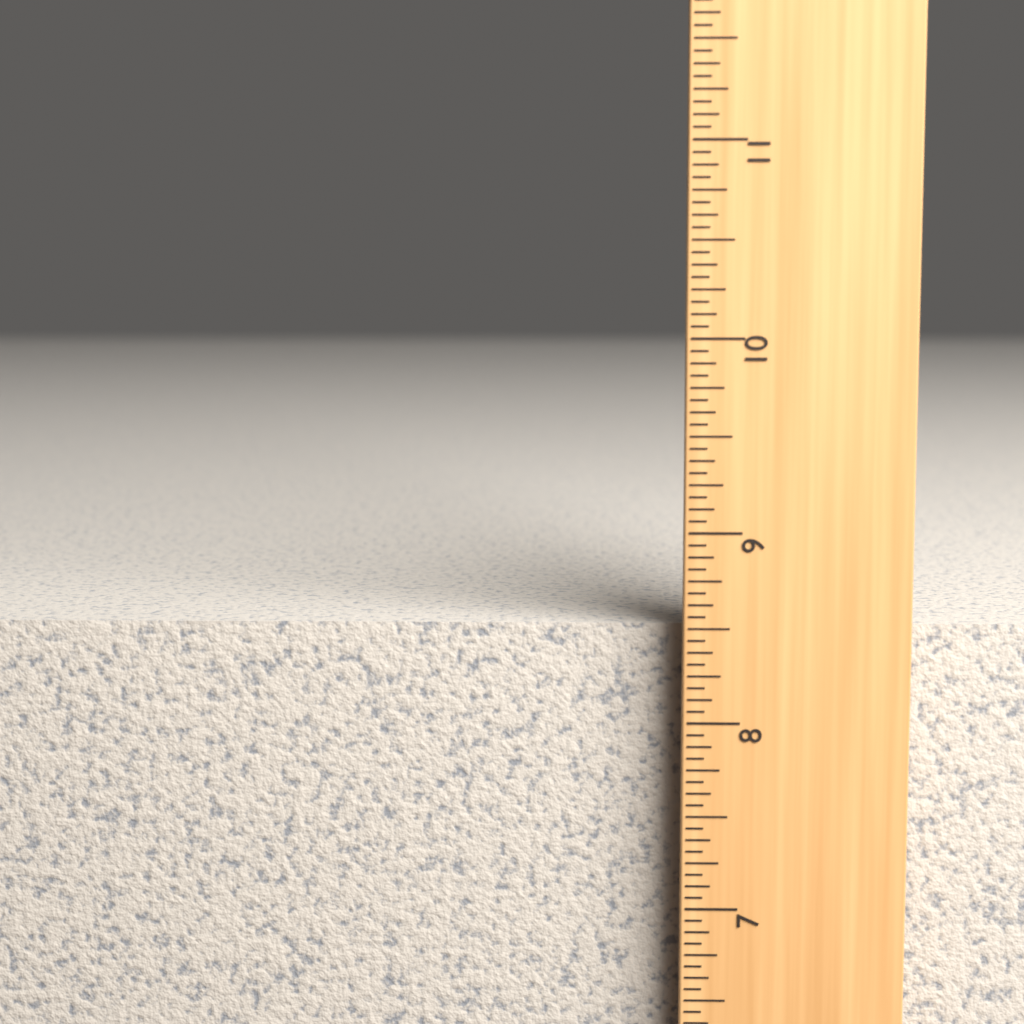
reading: 8.5000 in
